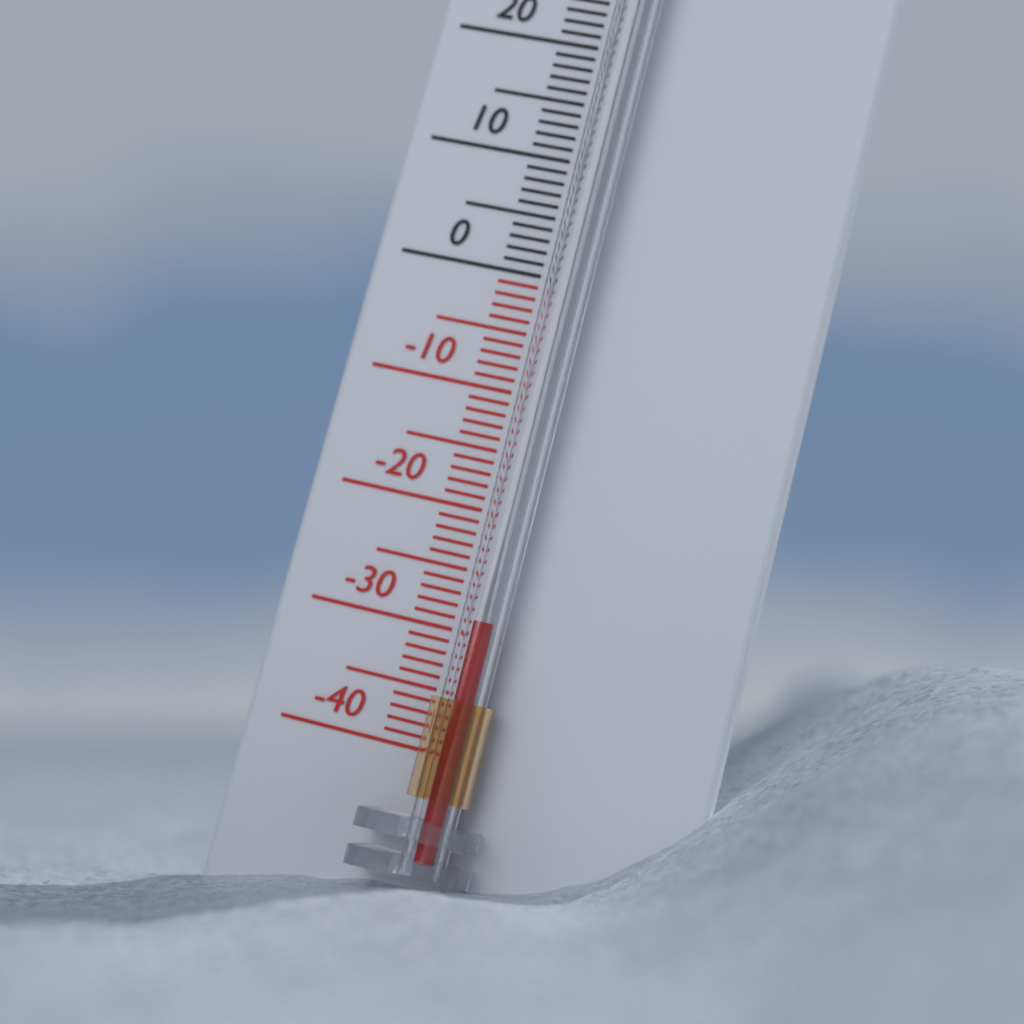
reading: -29 °C
